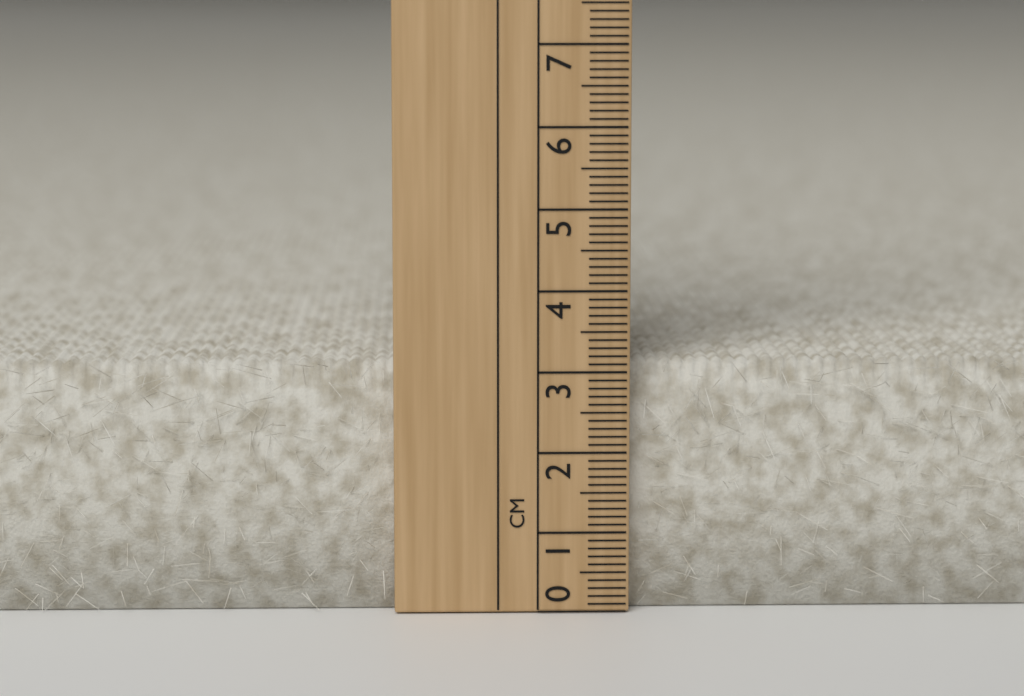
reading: 3.1 cm
